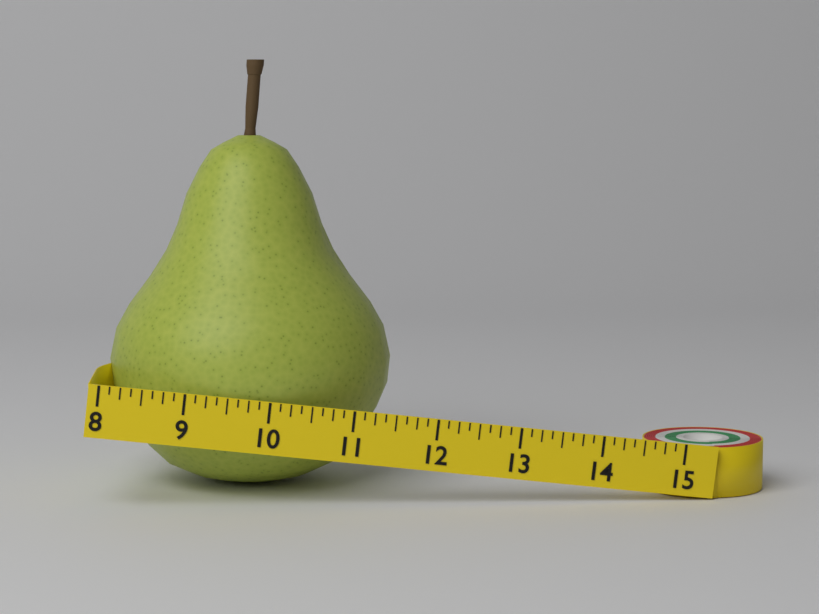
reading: 11.500 (no unit)
